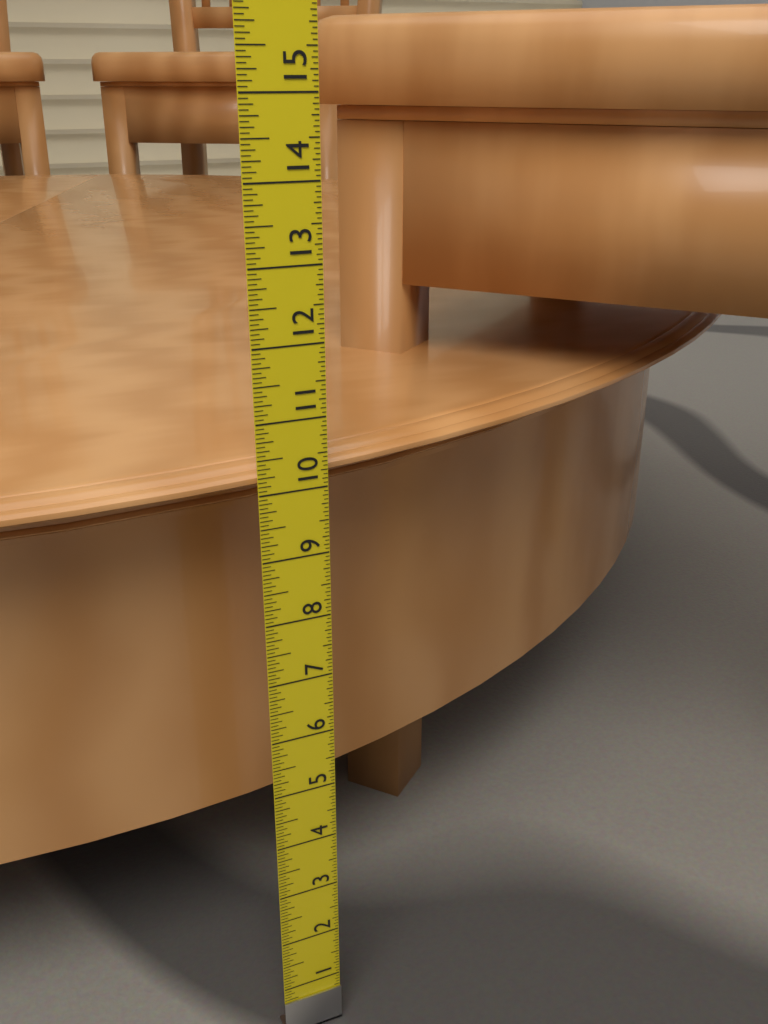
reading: 10.3125 in
